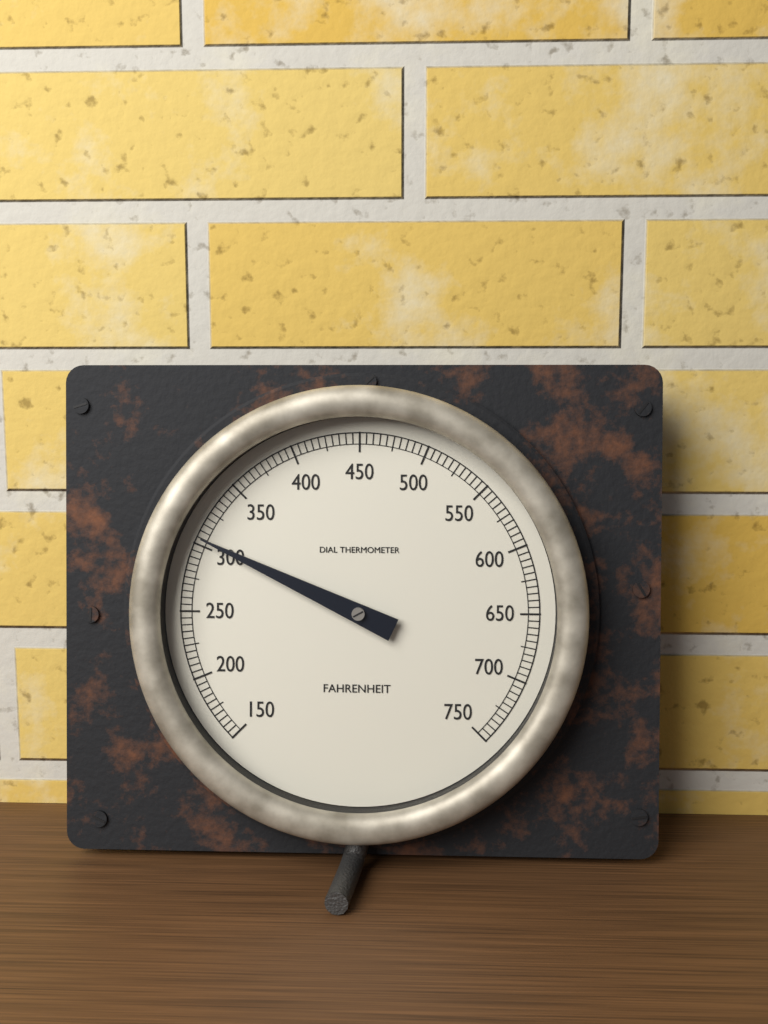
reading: 305 °F
